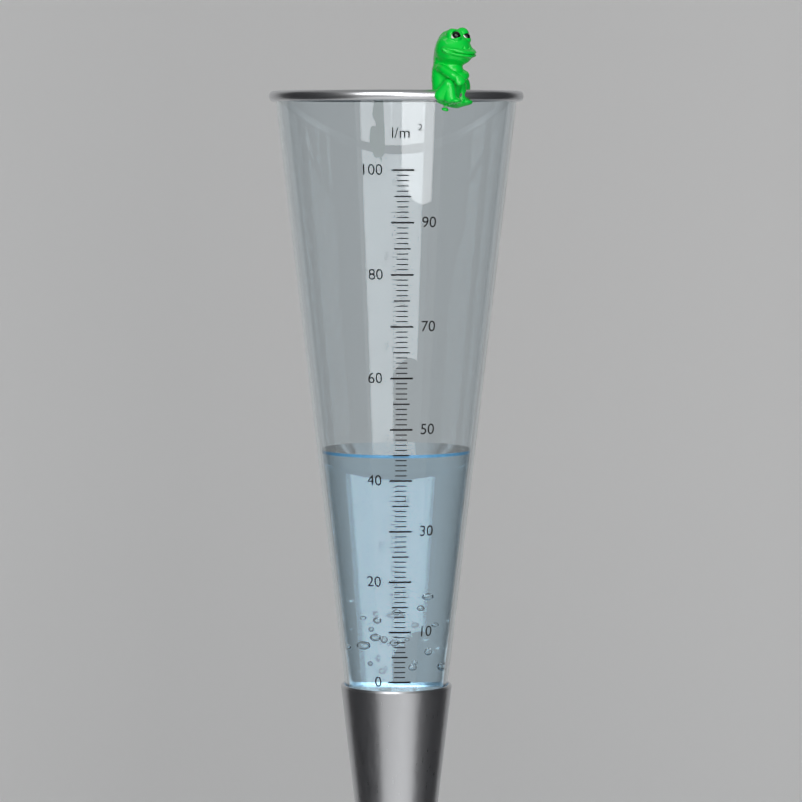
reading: 45 l/m²
